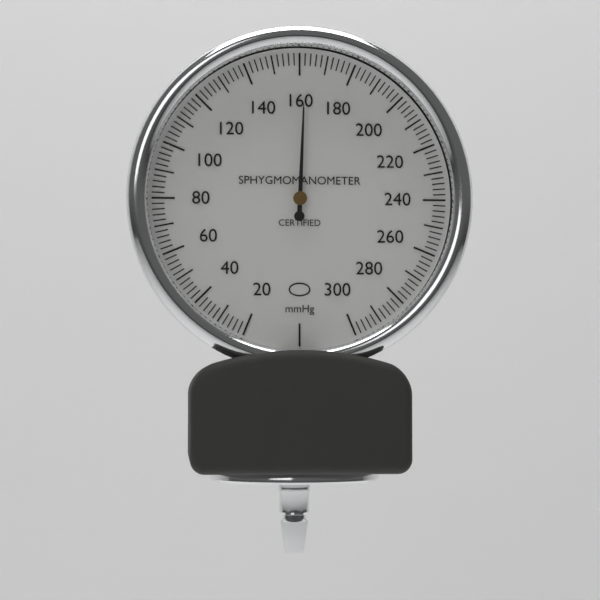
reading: 162 mmHg
